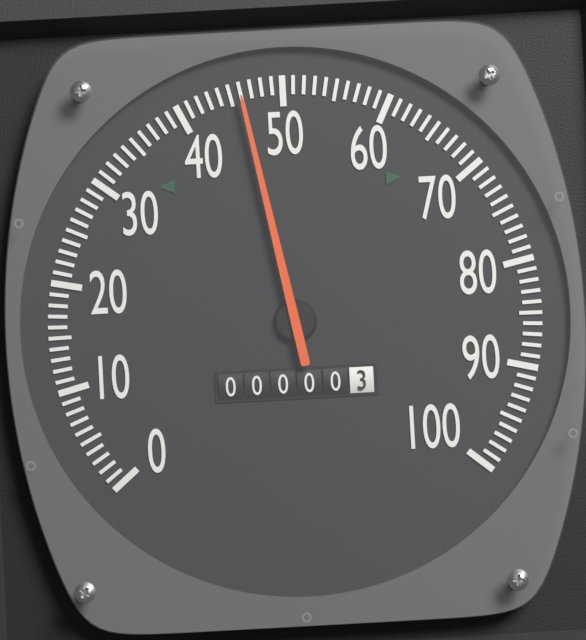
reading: 46 (no unit)
